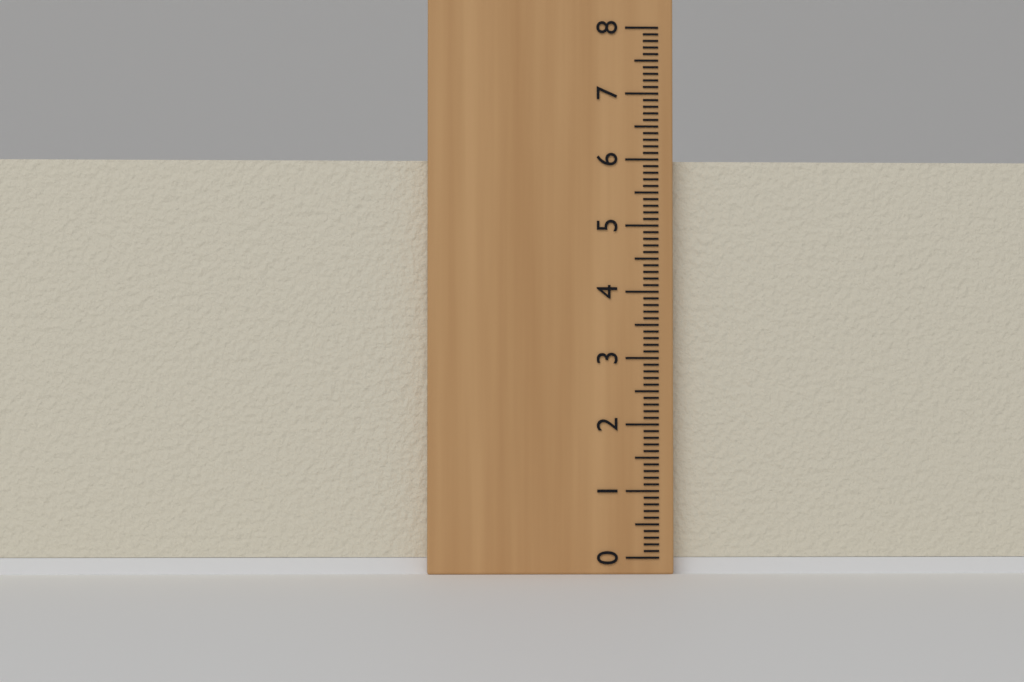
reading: 6.0 (no unit)
